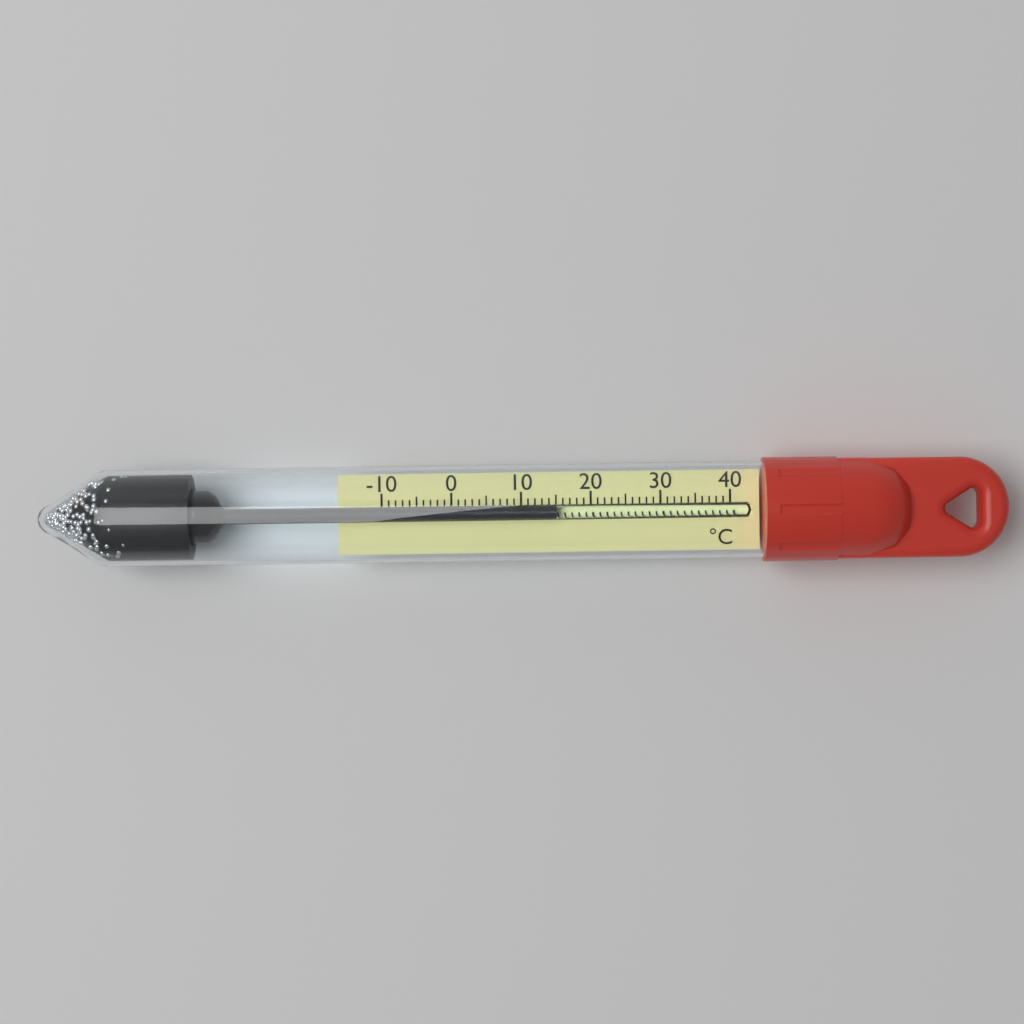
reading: 15 °C
